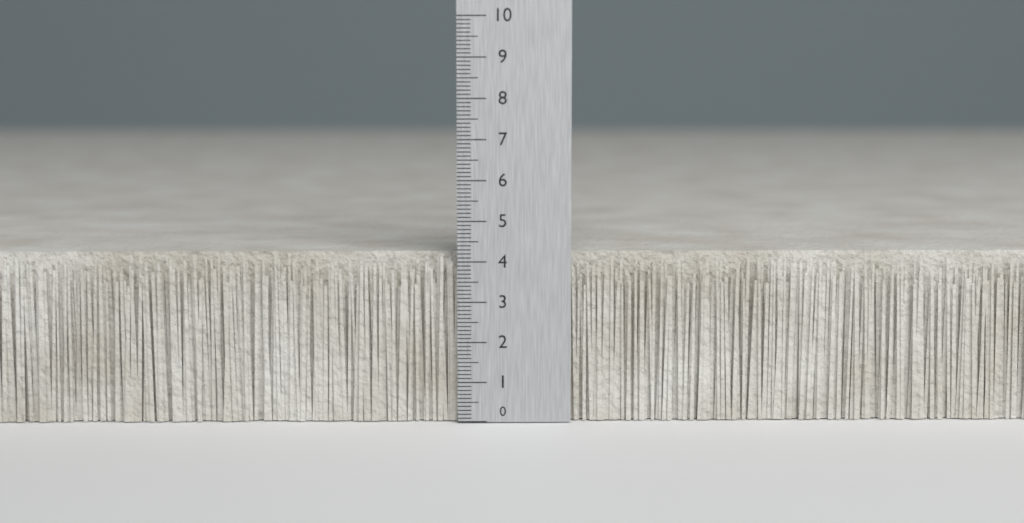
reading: 4.2 (no unit)
